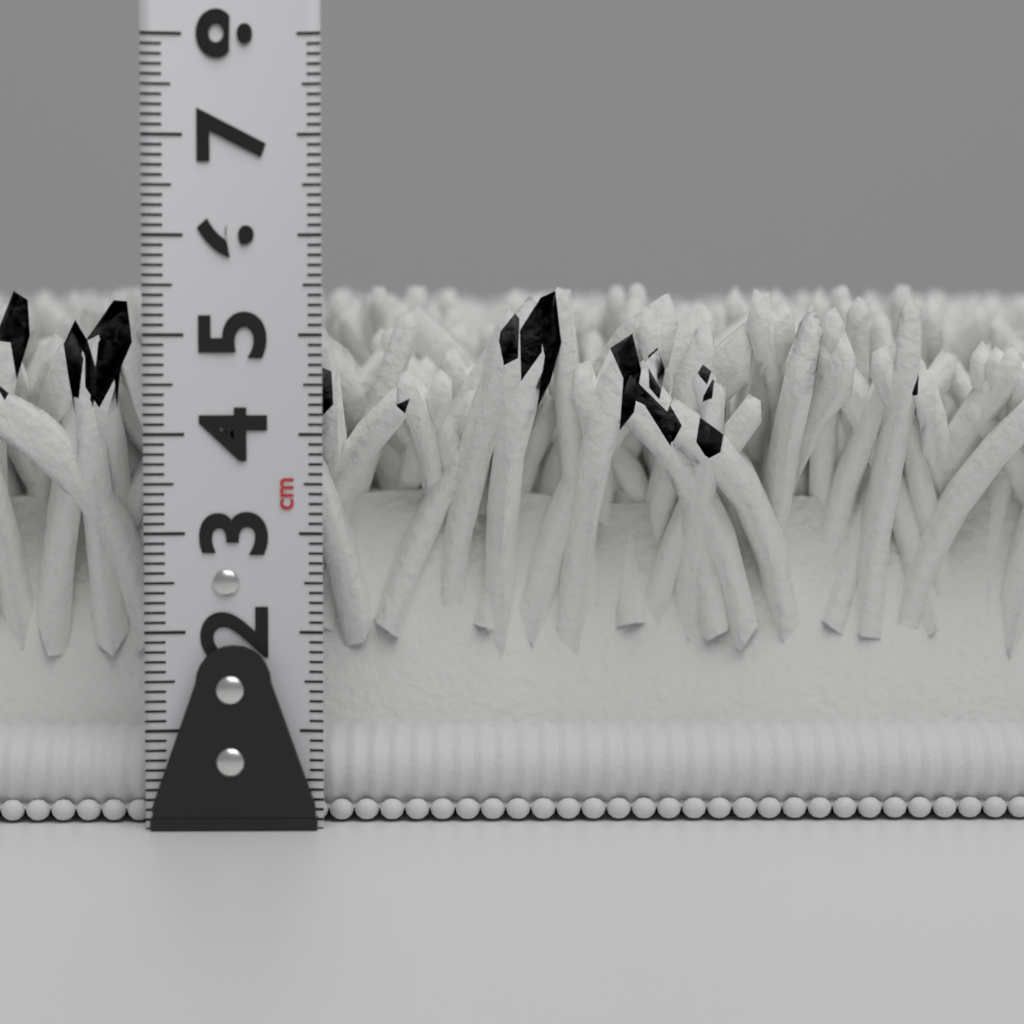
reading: 5.6 cm
